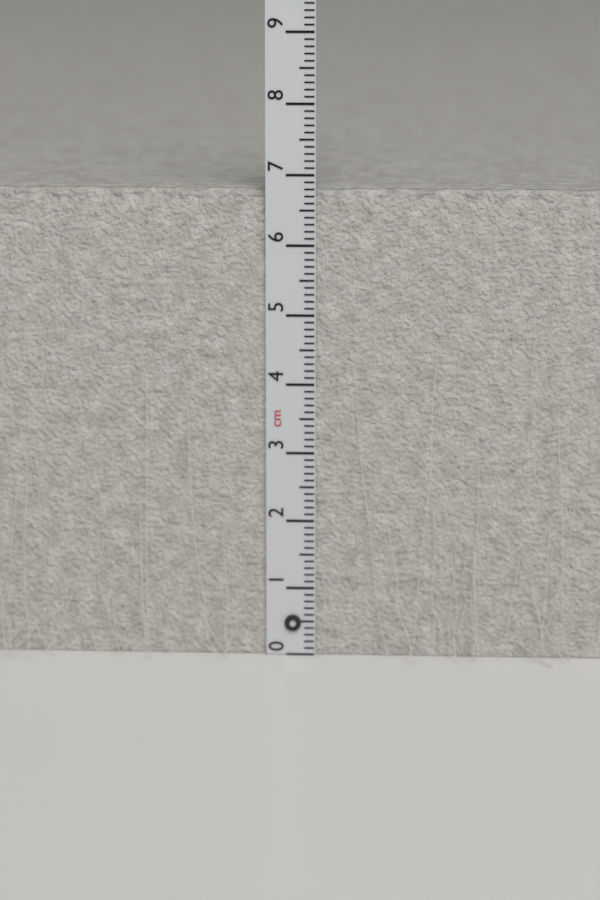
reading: 6.8 cm
